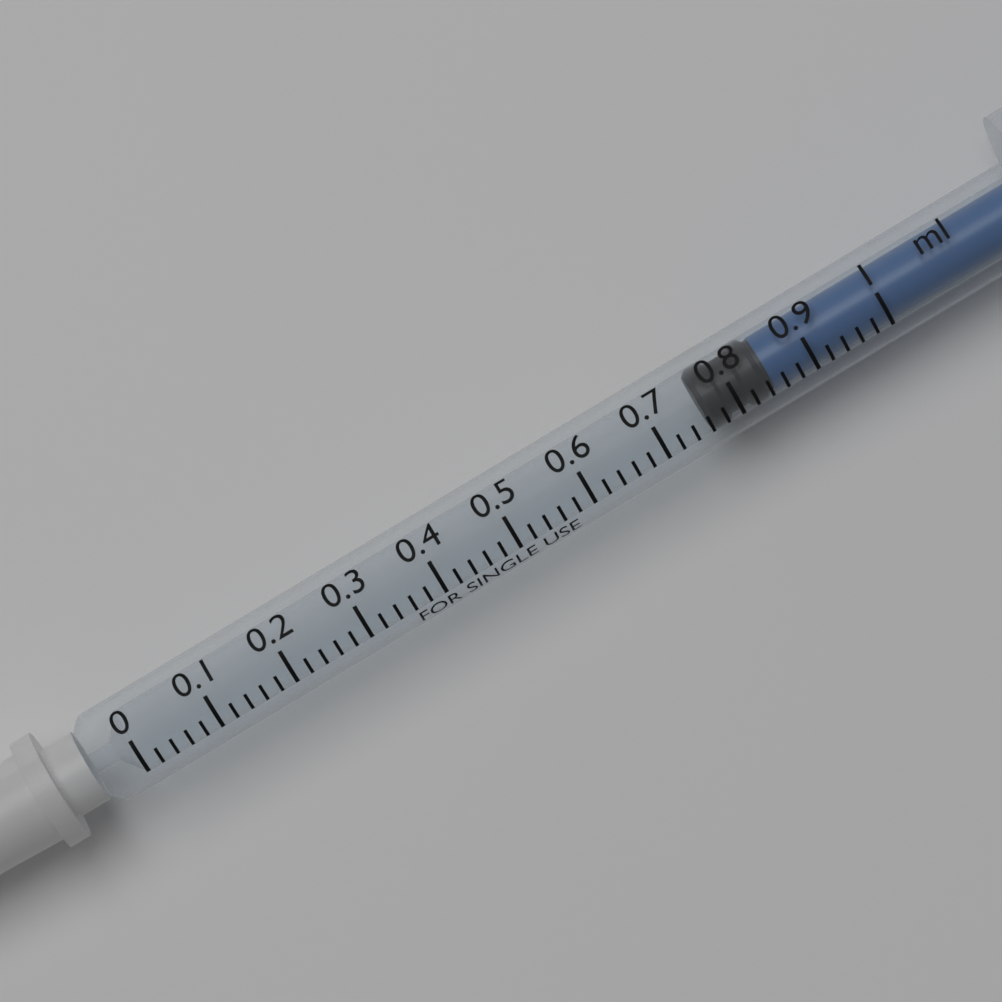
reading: 0.76 ml
